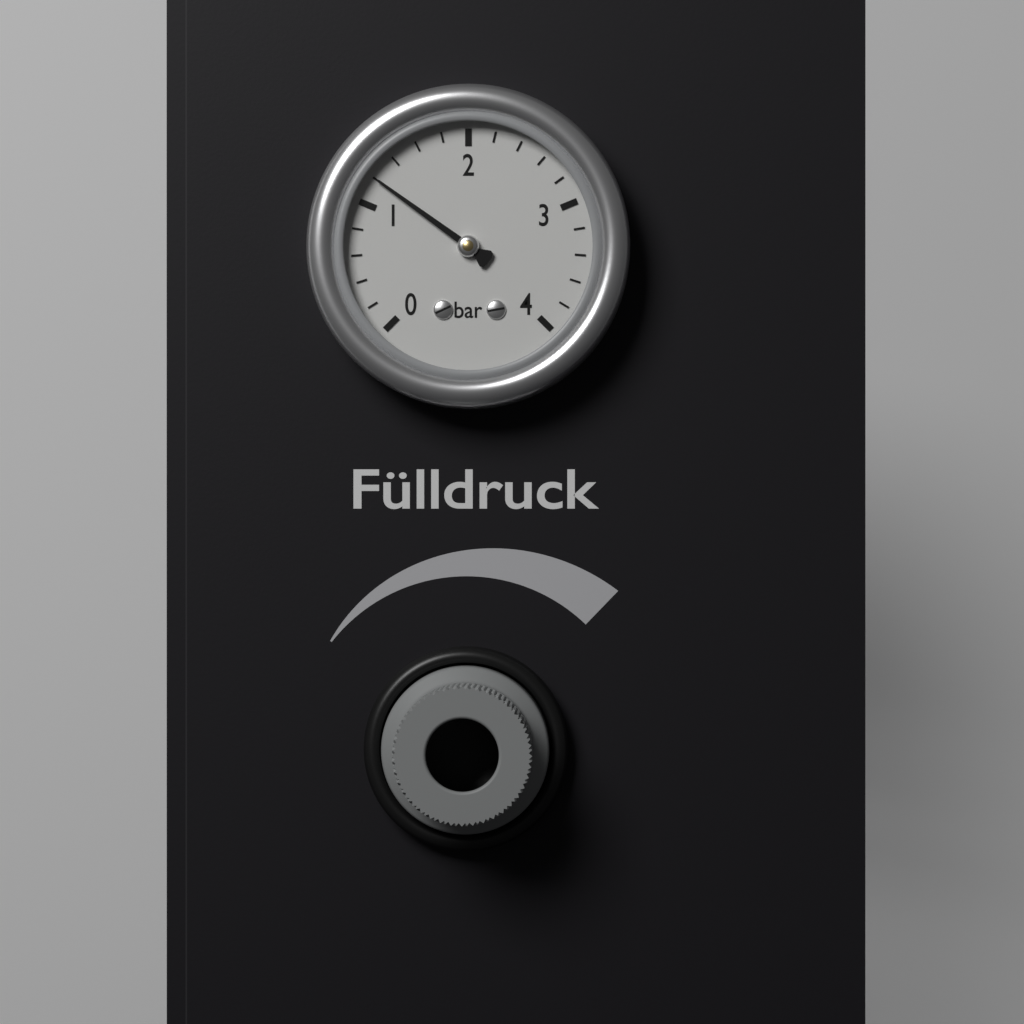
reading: 1.2 bar
